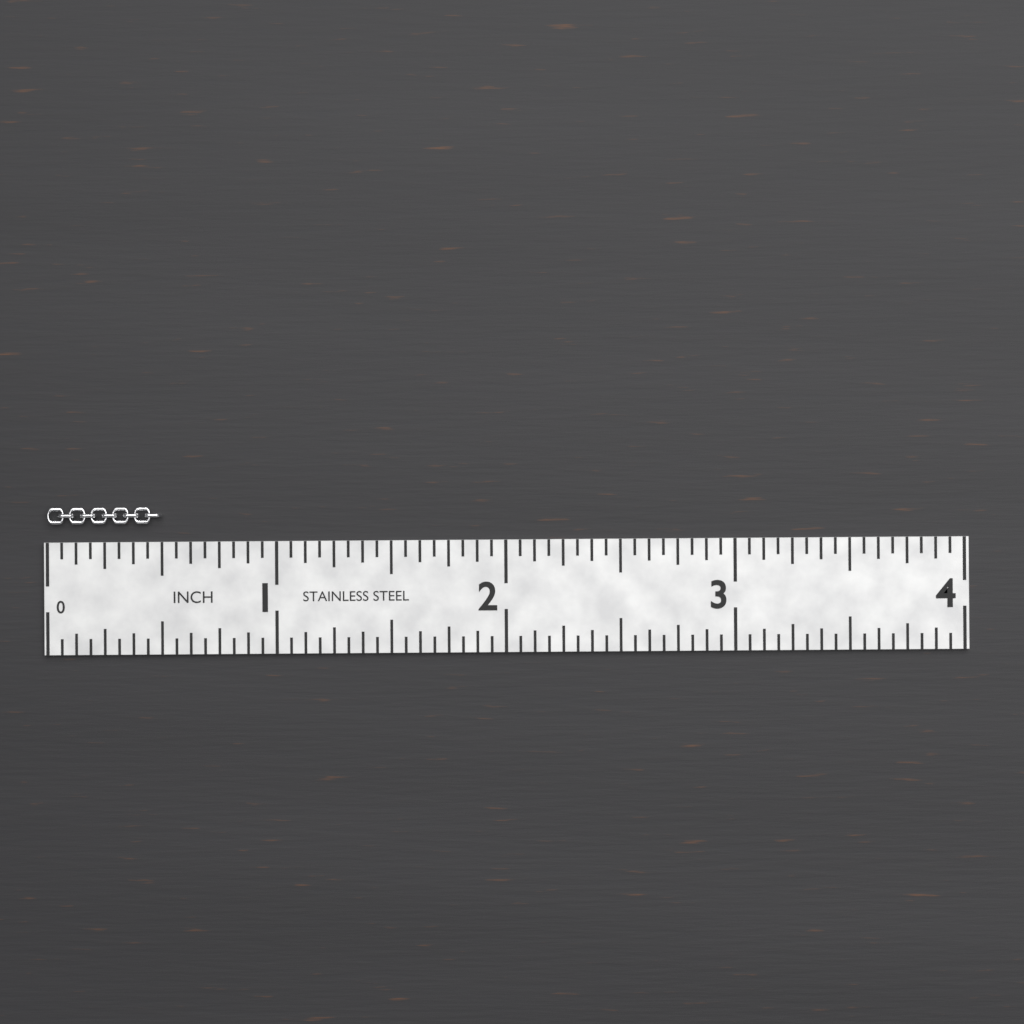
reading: 0.5000 in
